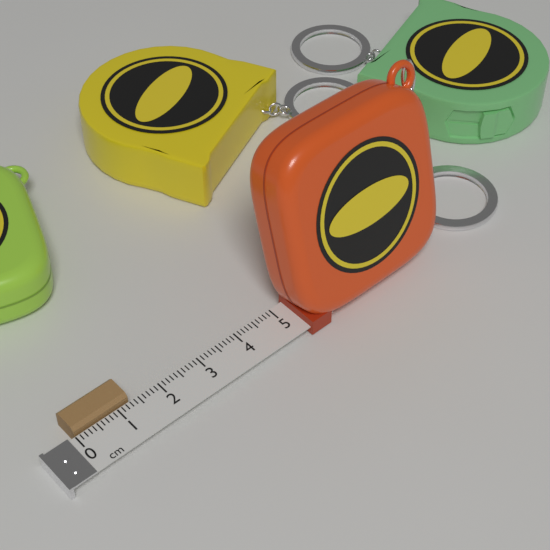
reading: 1.3 cm
